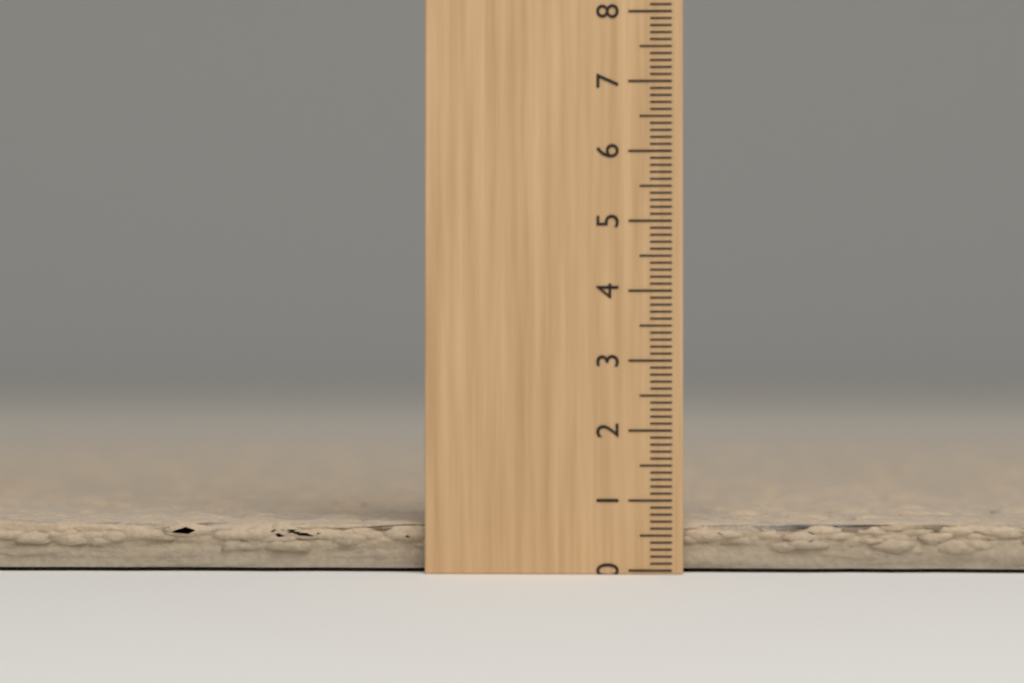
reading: 0.7 (no unit)
